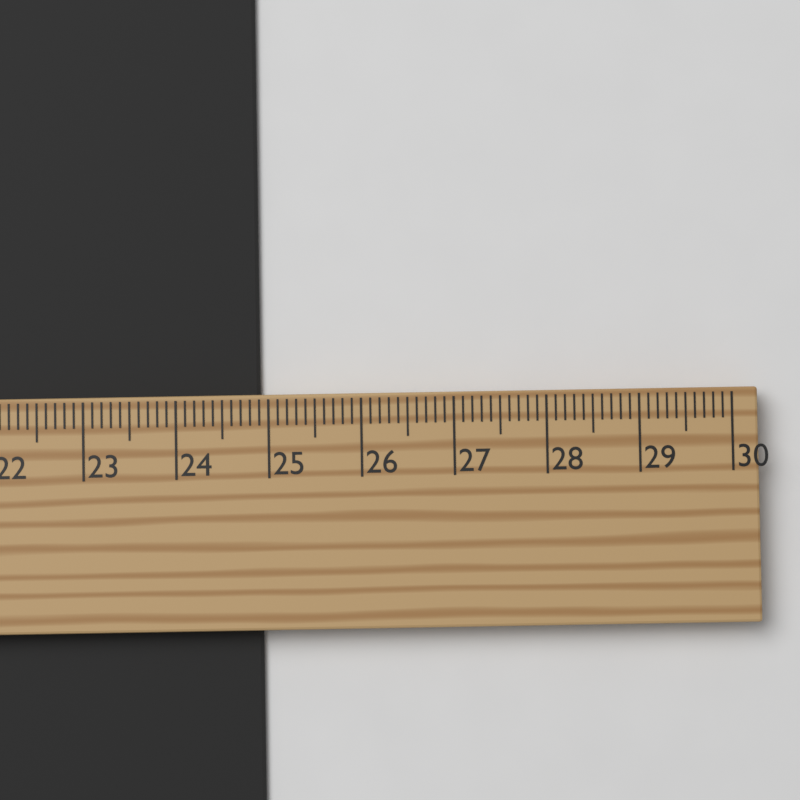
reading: 24.9 cm
